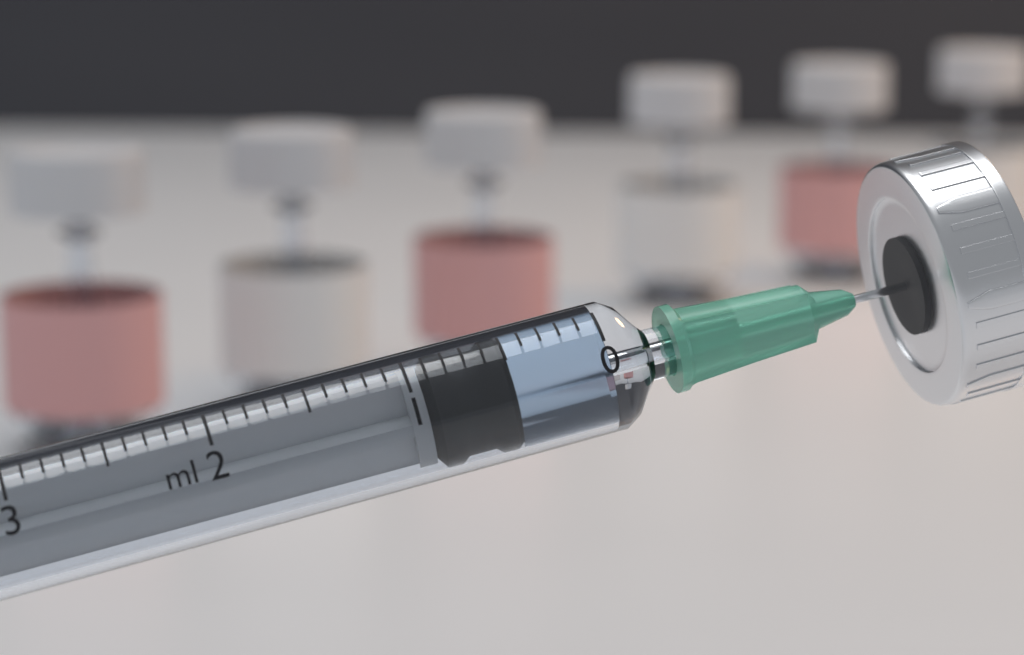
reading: 0.5 ml
